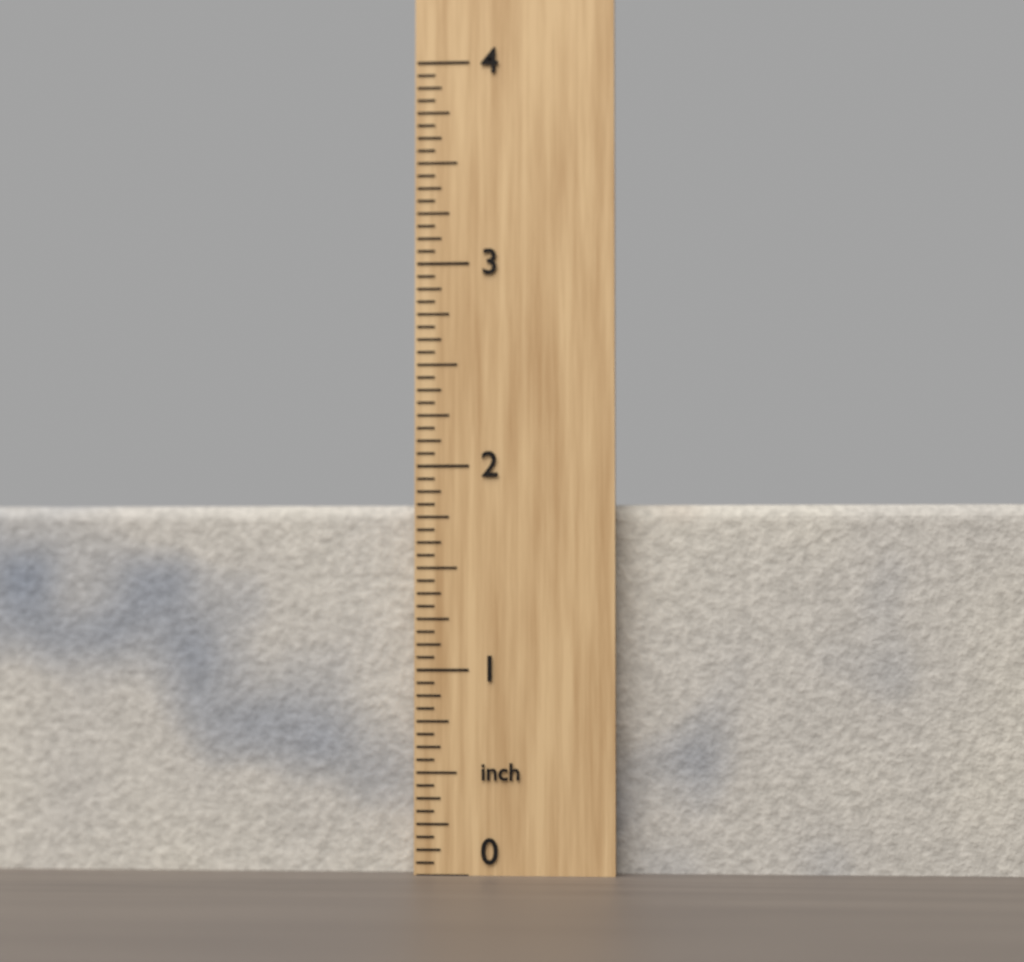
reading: 1.8125 inch
